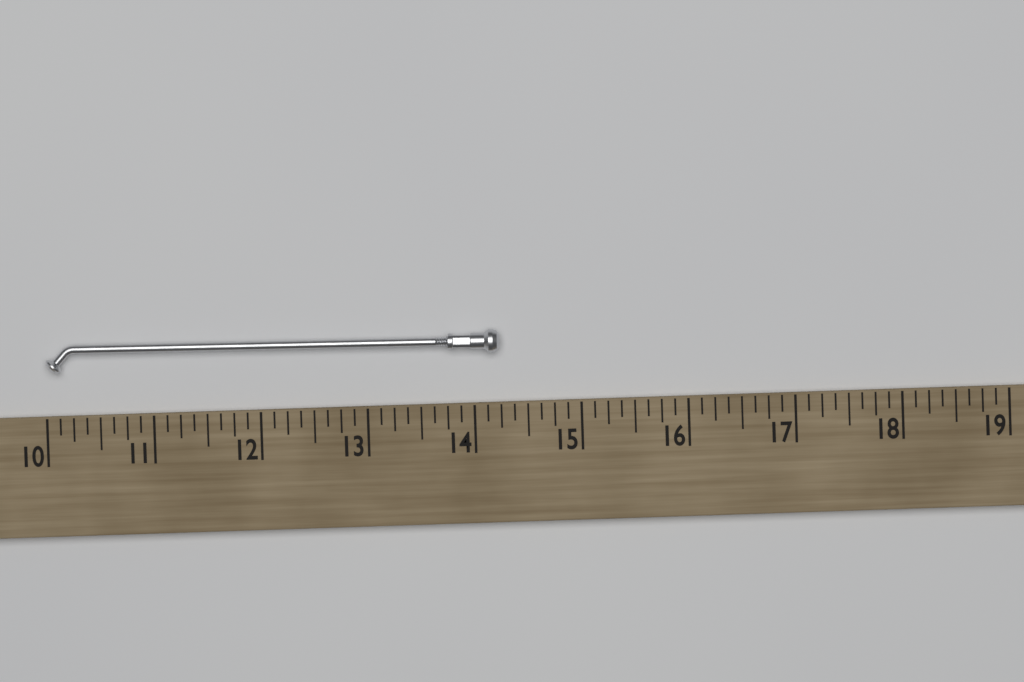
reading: 14.250 (no unit)
